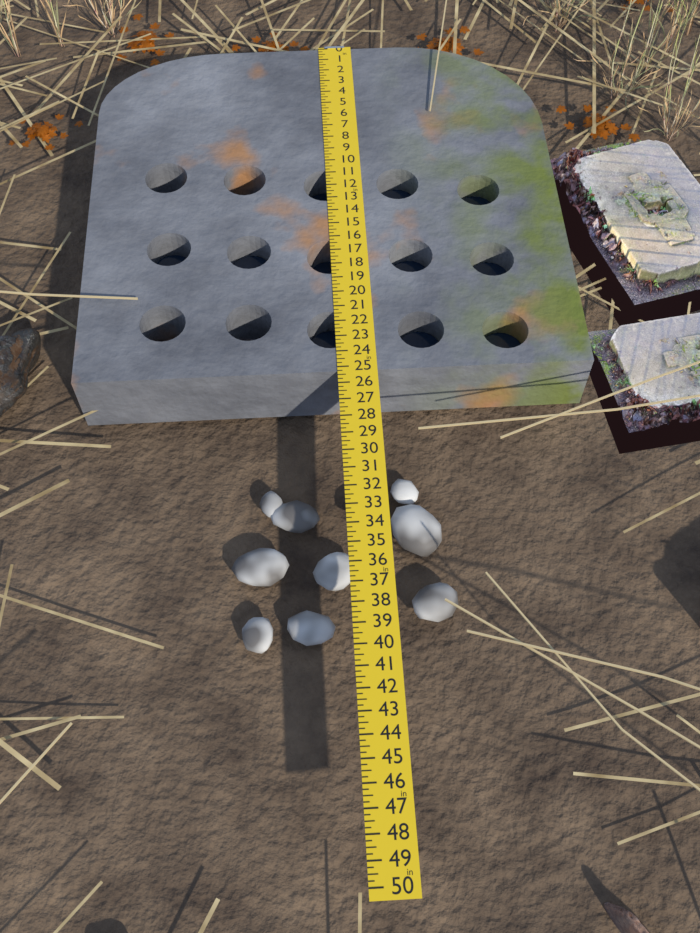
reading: 25.25 in
